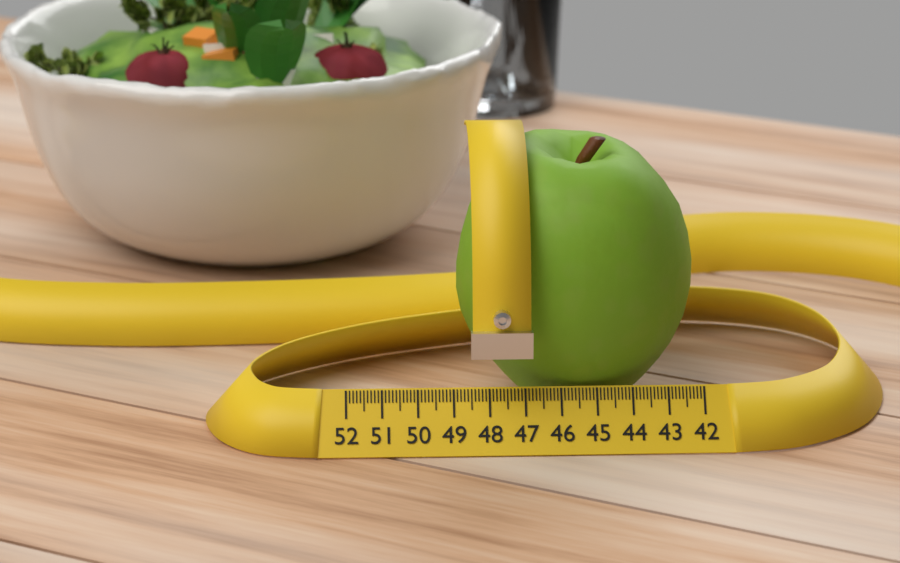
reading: 48.8 (no unit)
